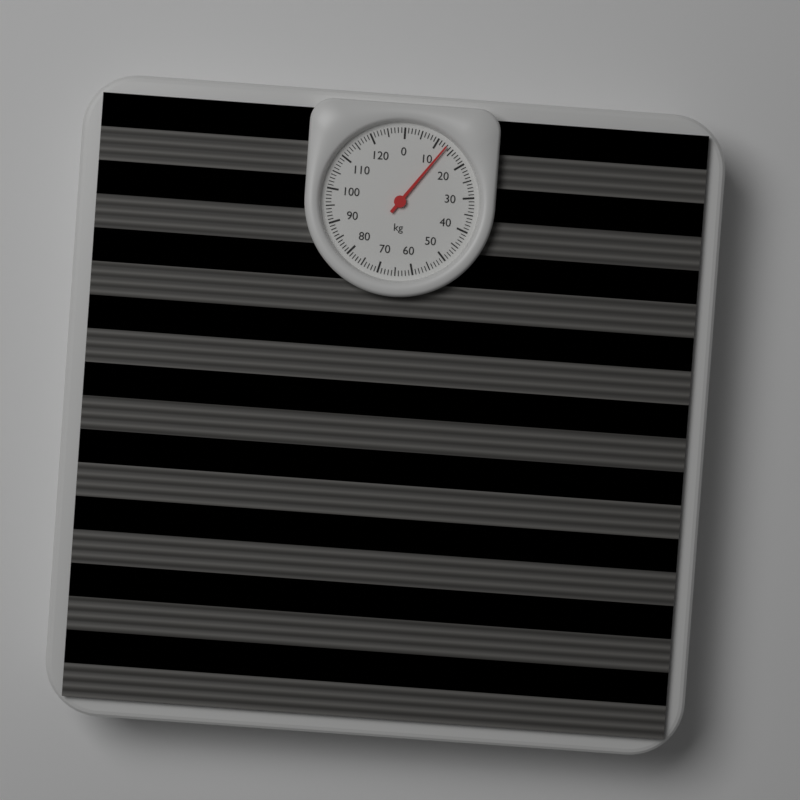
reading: 13 kg
